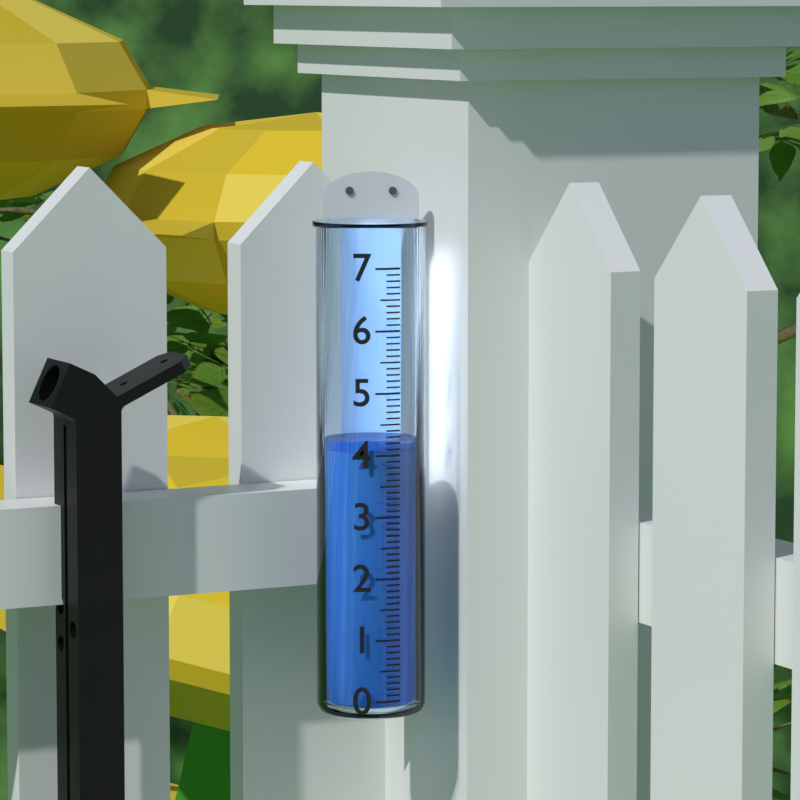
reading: 4.1 (no unit)
